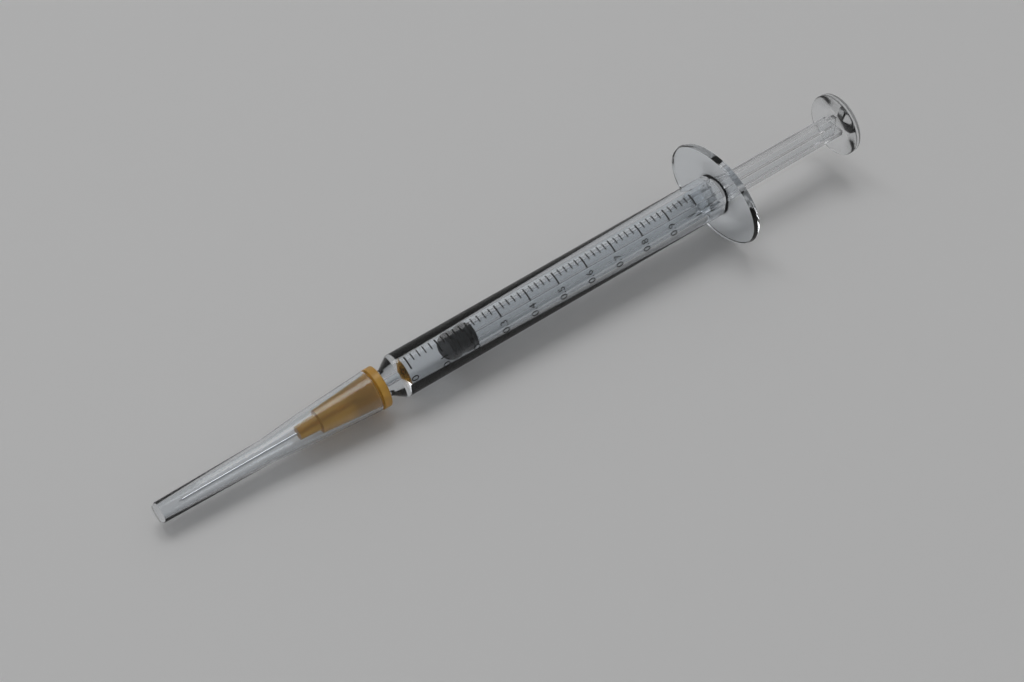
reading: 0.14 ml
